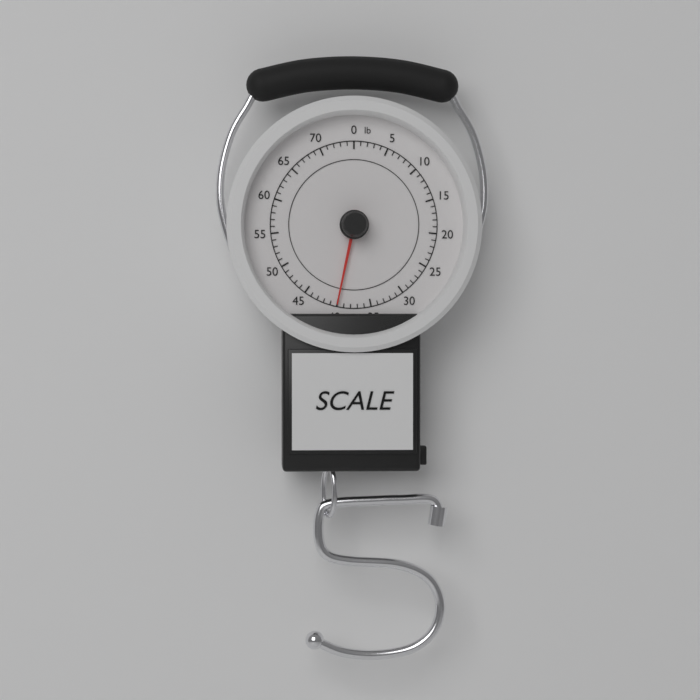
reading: 40 lb
